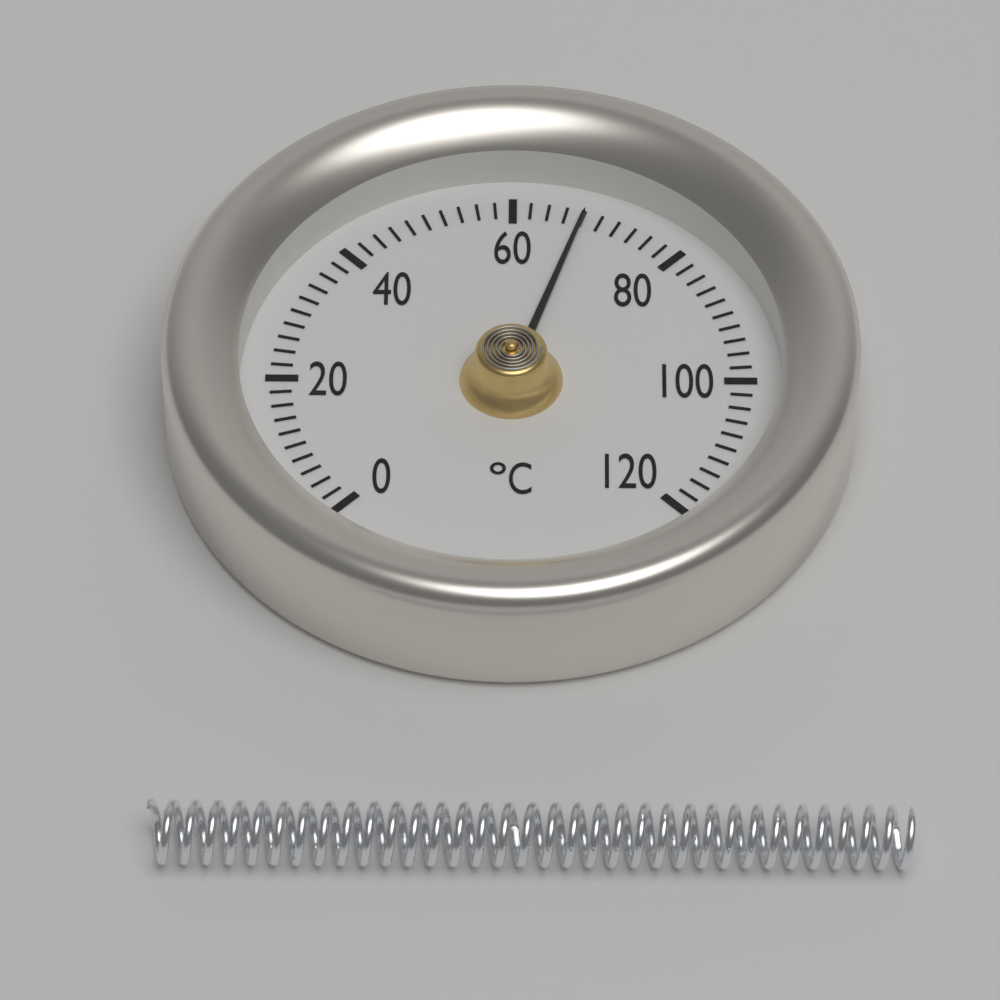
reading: 68 °C
